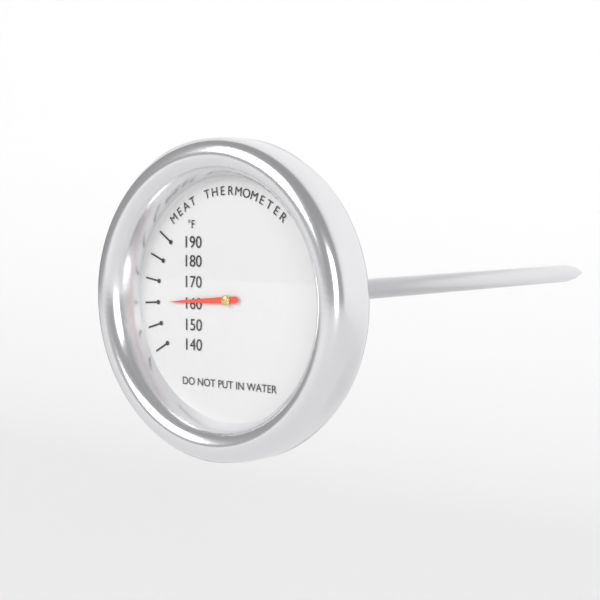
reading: 160 °F
